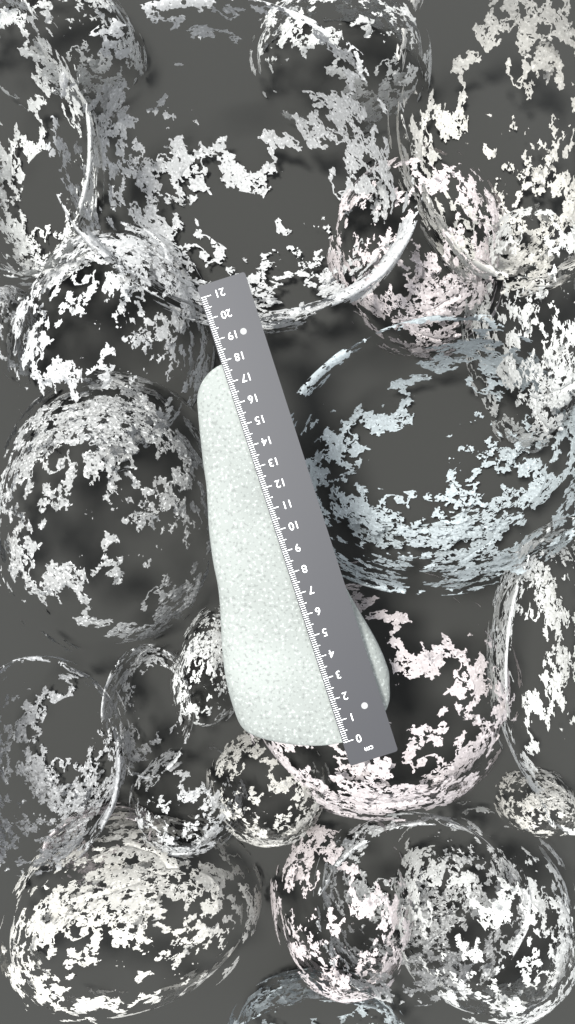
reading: 17.9 cm
